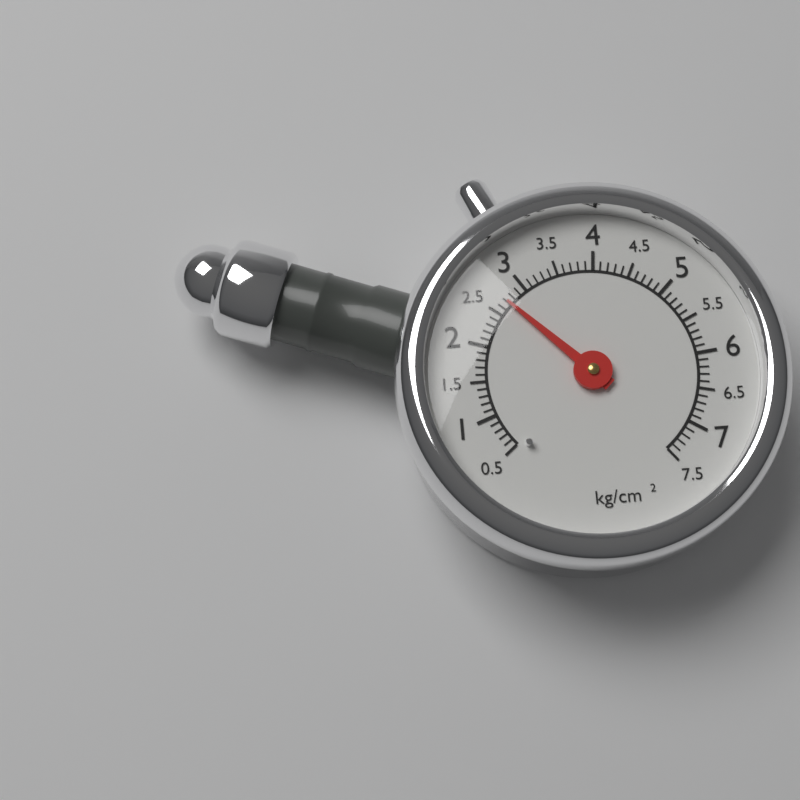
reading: 2.7 kg/cm²
